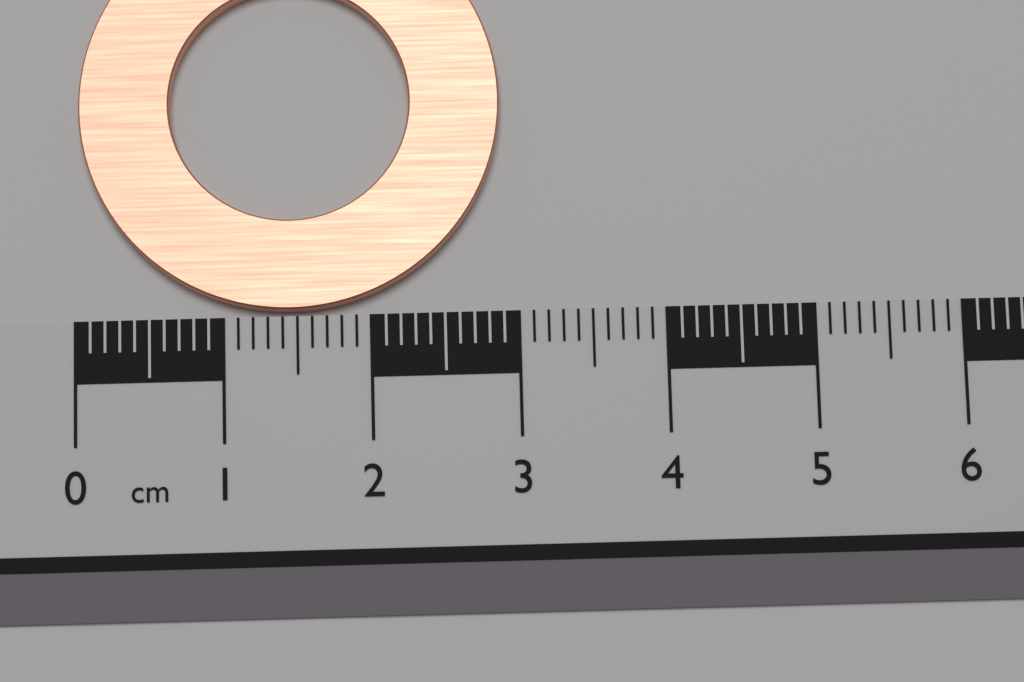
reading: 2.9 cm
